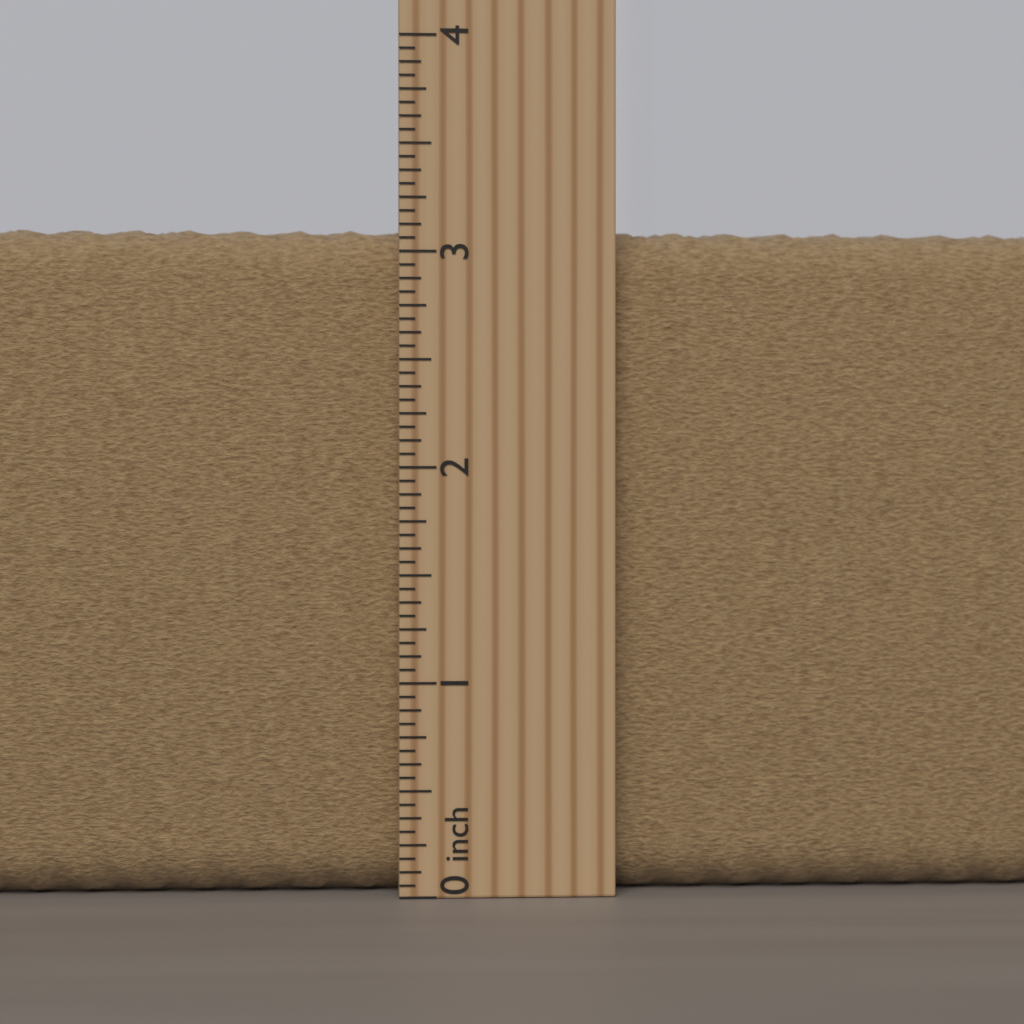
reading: 3.1250 inch
